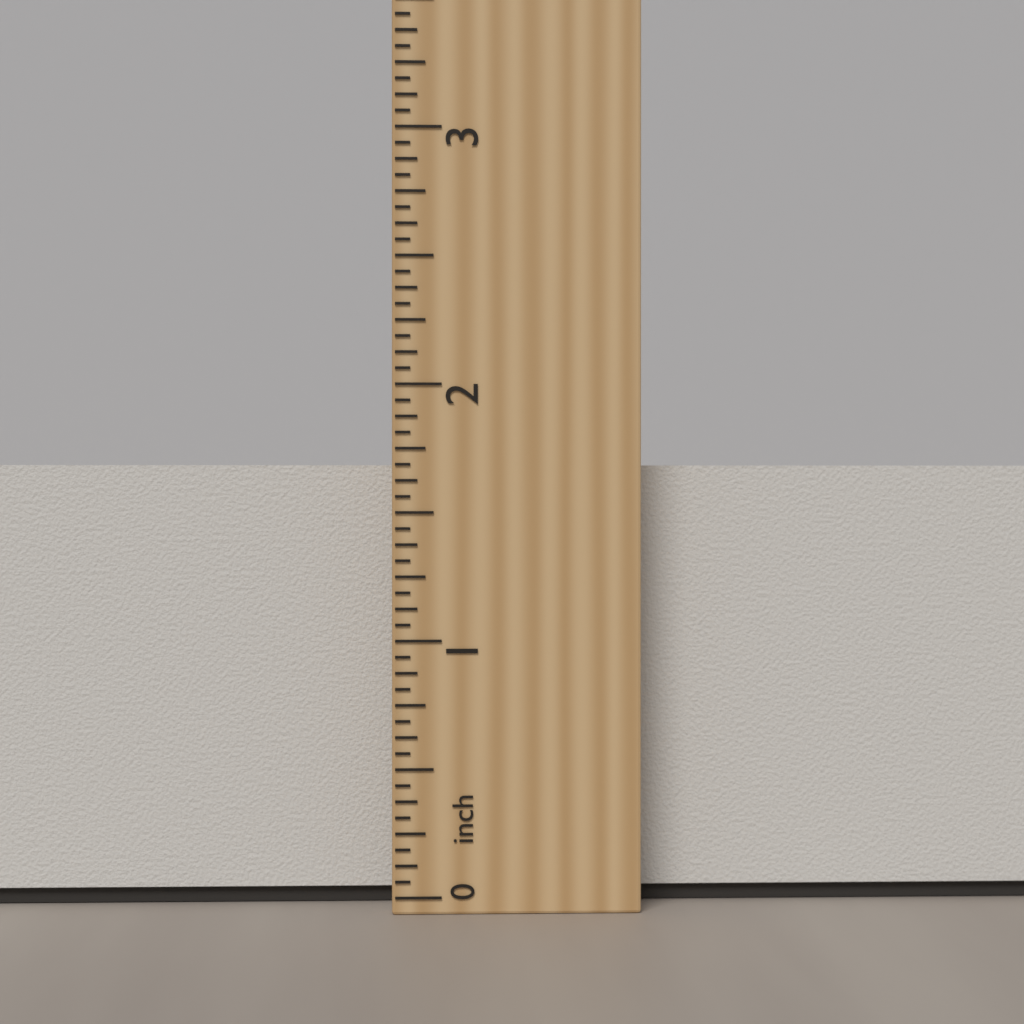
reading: 1.6875 inch
